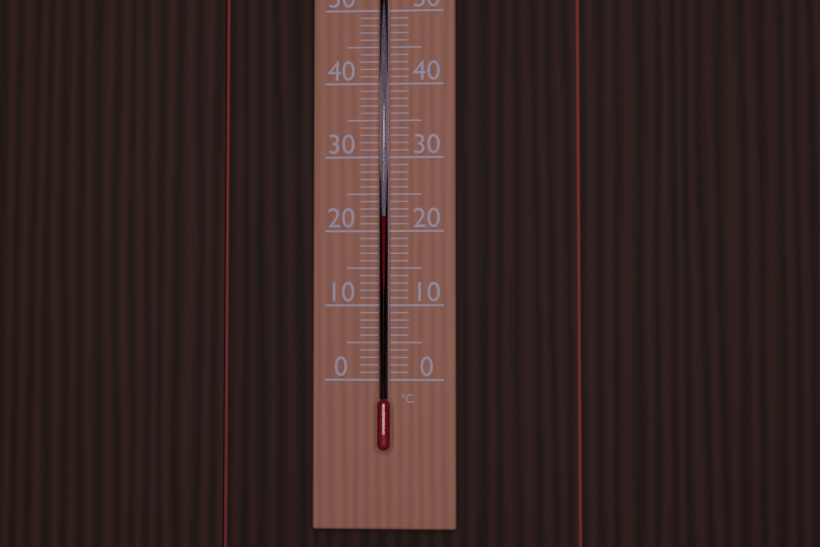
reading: 22 °C
